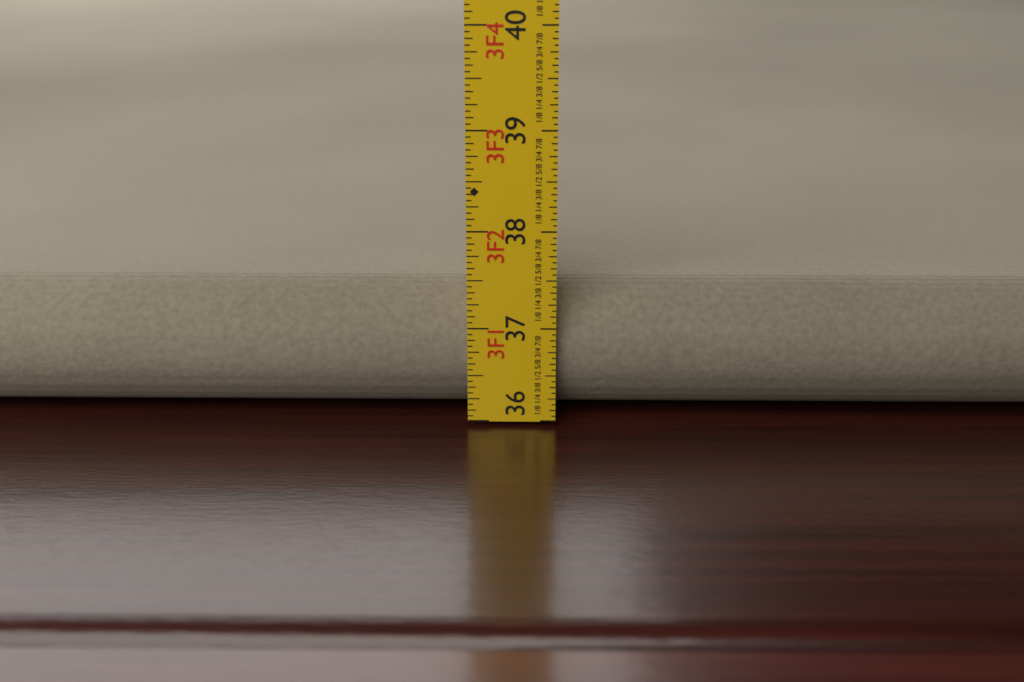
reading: 37.3750 in
